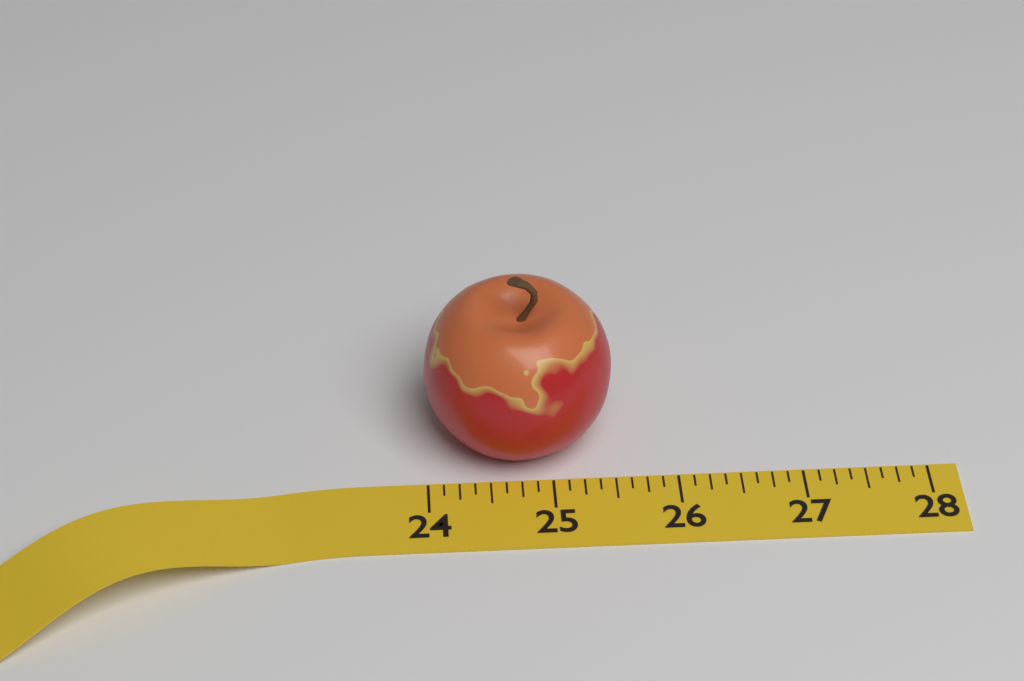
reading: 25.500 (no unit)
